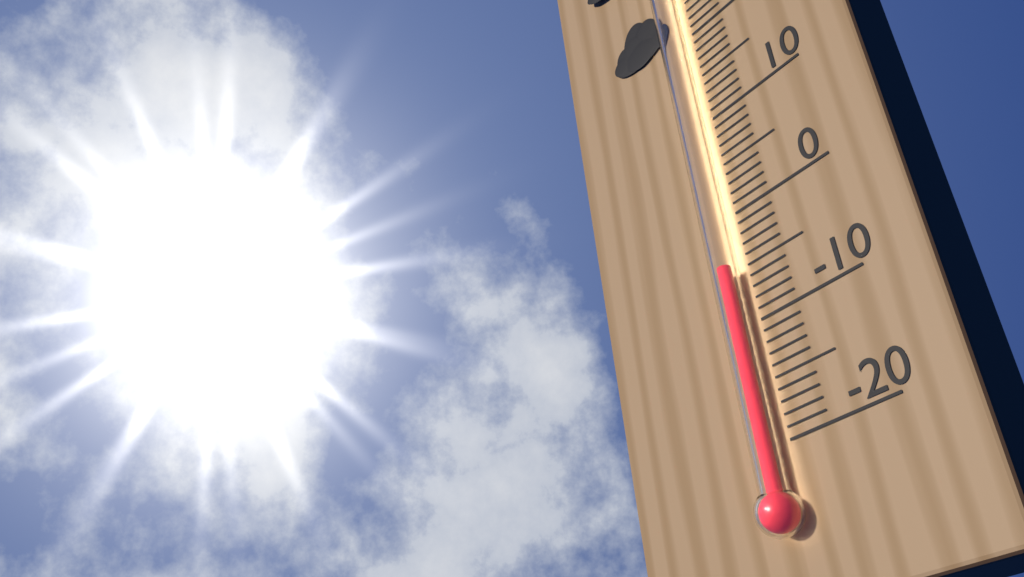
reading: -5 °C
